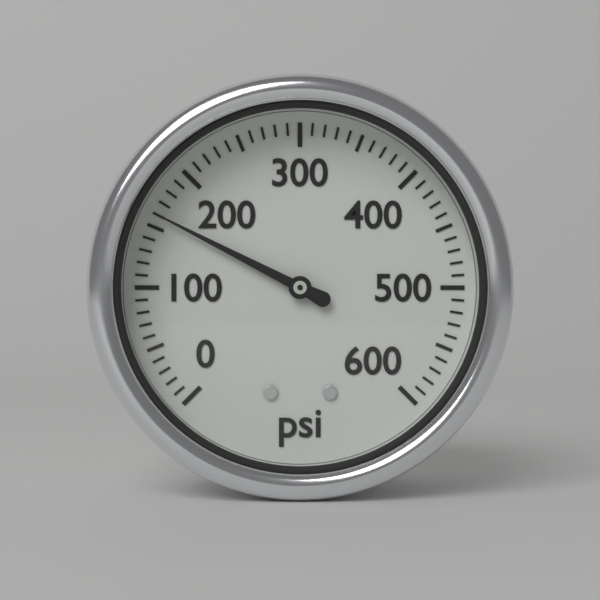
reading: 160 psi
